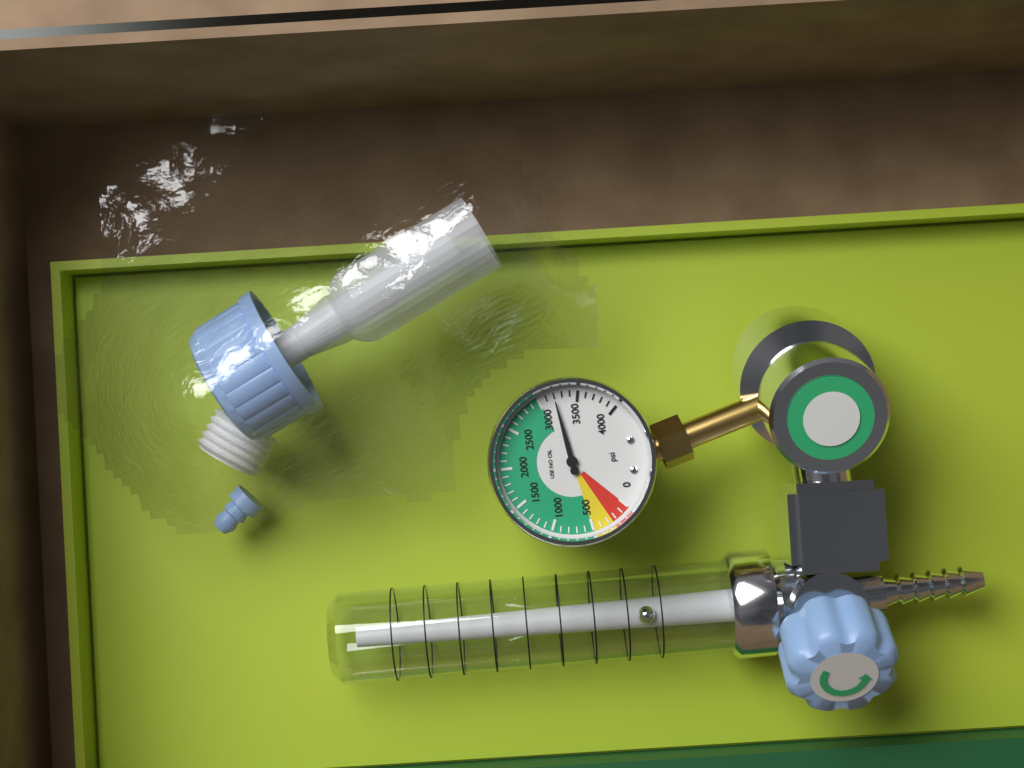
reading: 3200 psi
